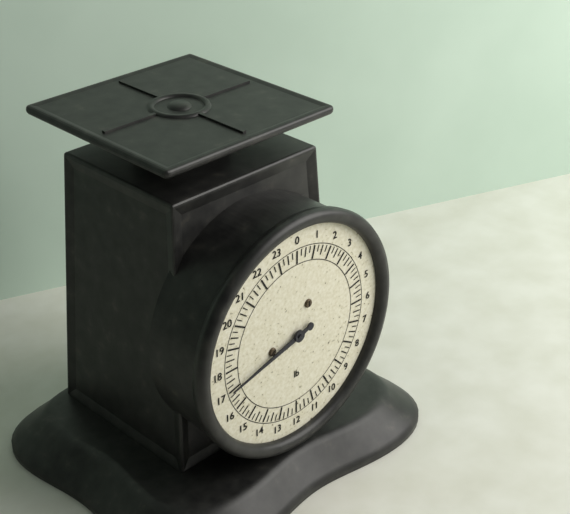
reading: 17.00 lb
